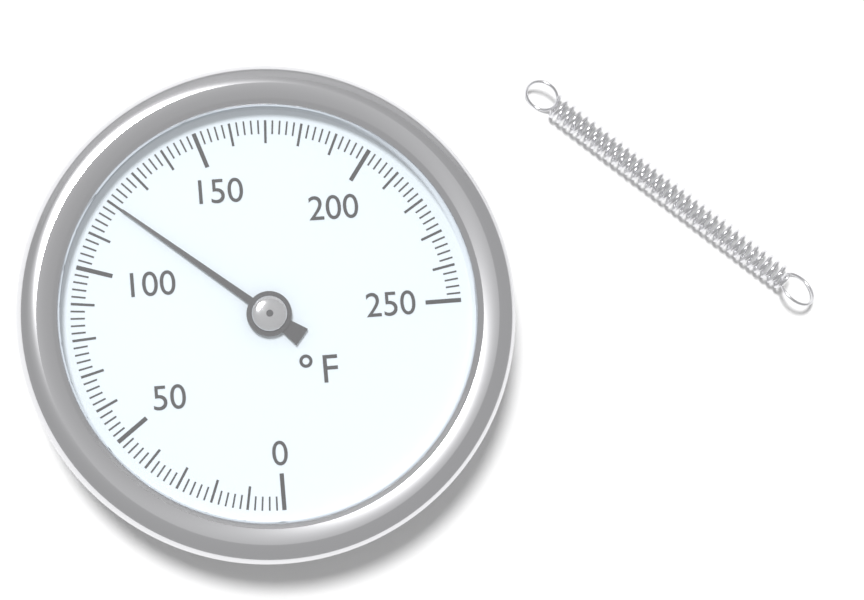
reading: 120 °F
